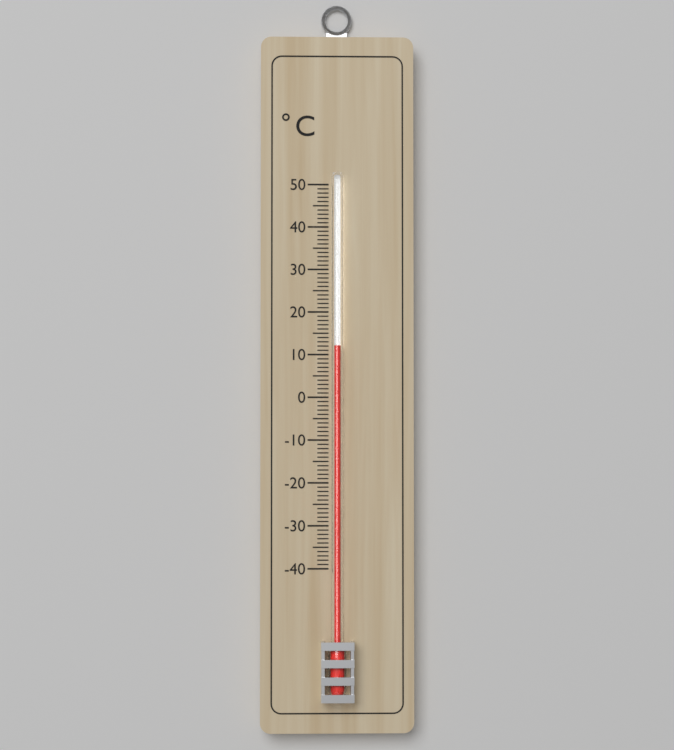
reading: 12 °C
